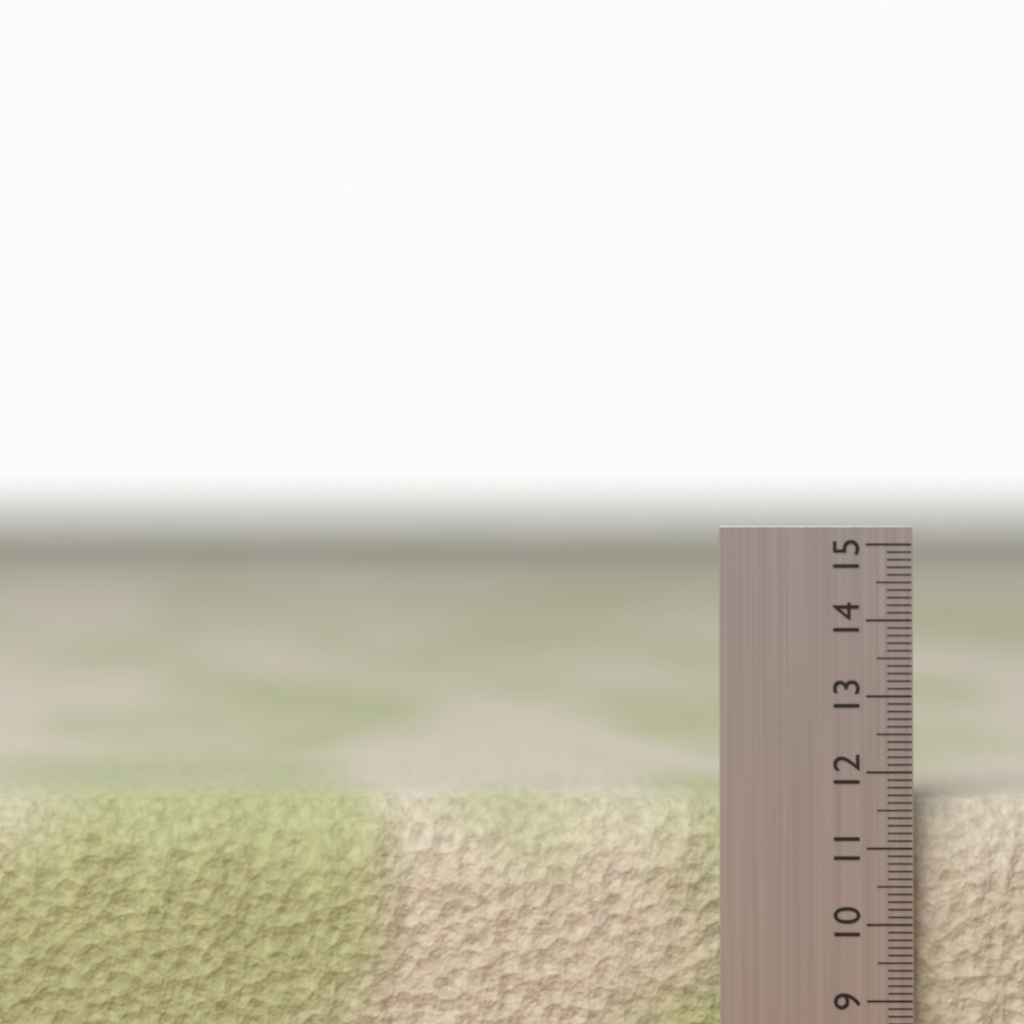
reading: 11.6 (no unit)
